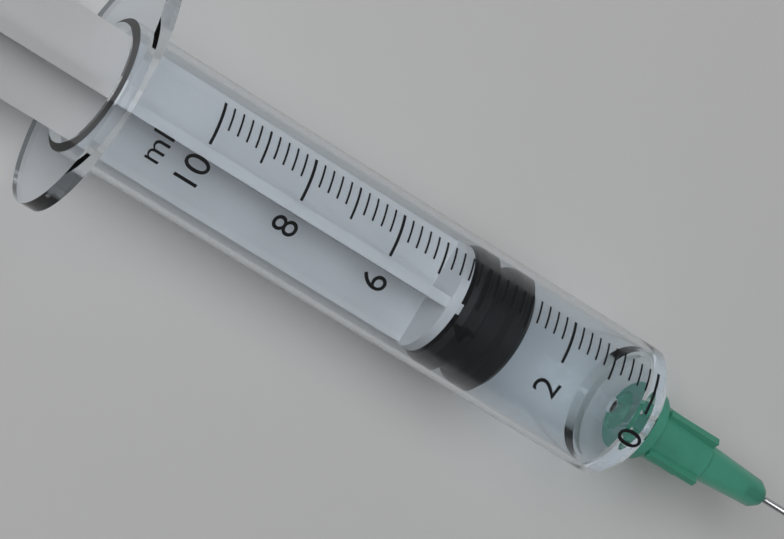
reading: 2.8 ml
